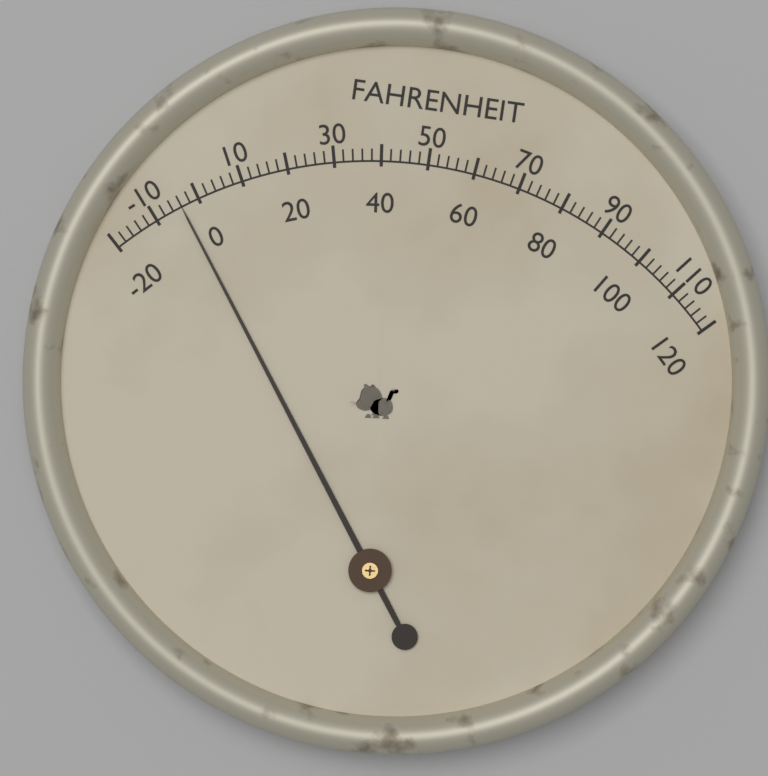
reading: -4 °F
